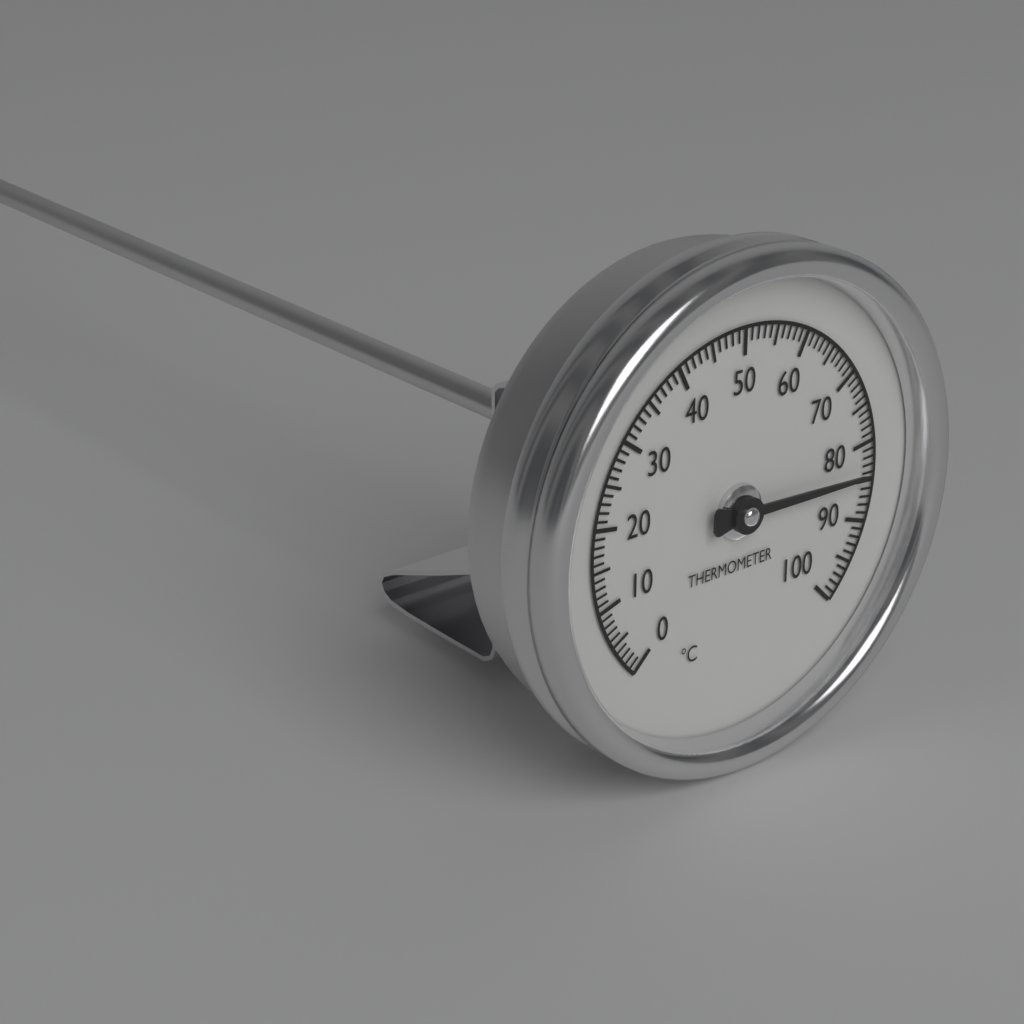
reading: 84 °C
